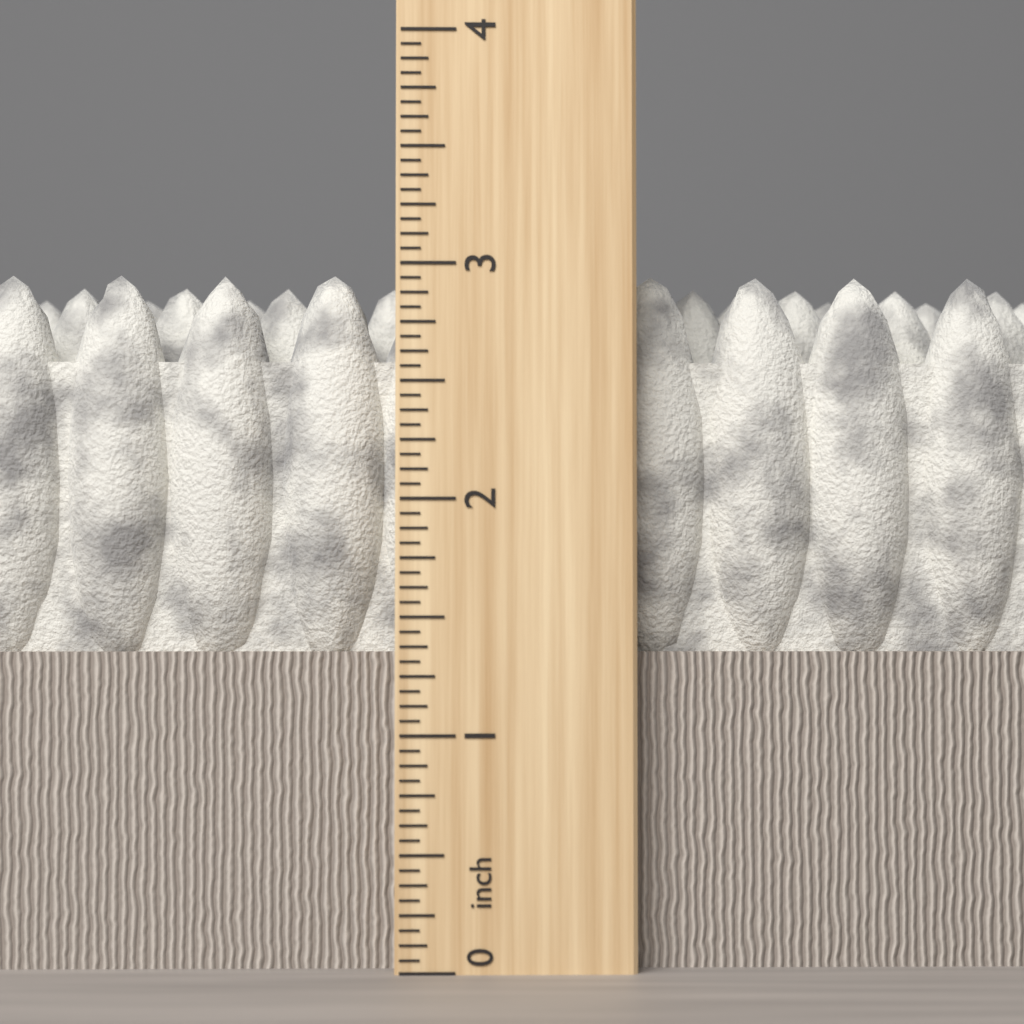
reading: 3.0000 inch
